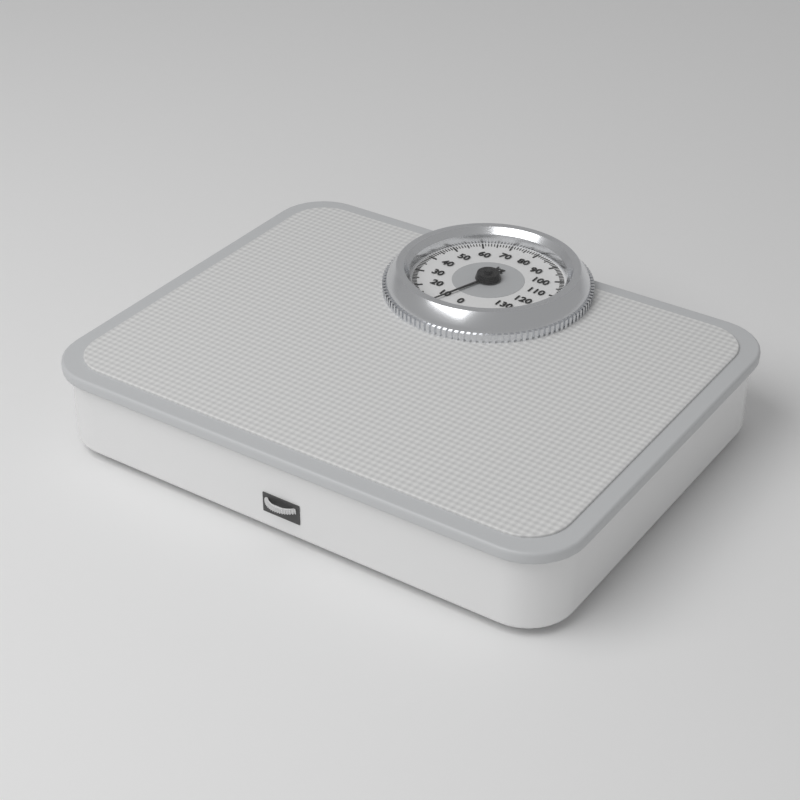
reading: 8 kg
